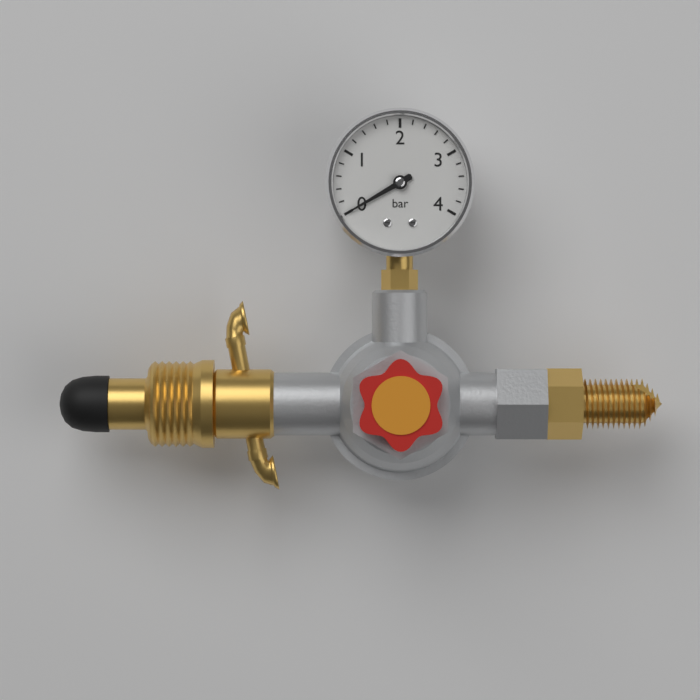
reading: 0.0 bar
